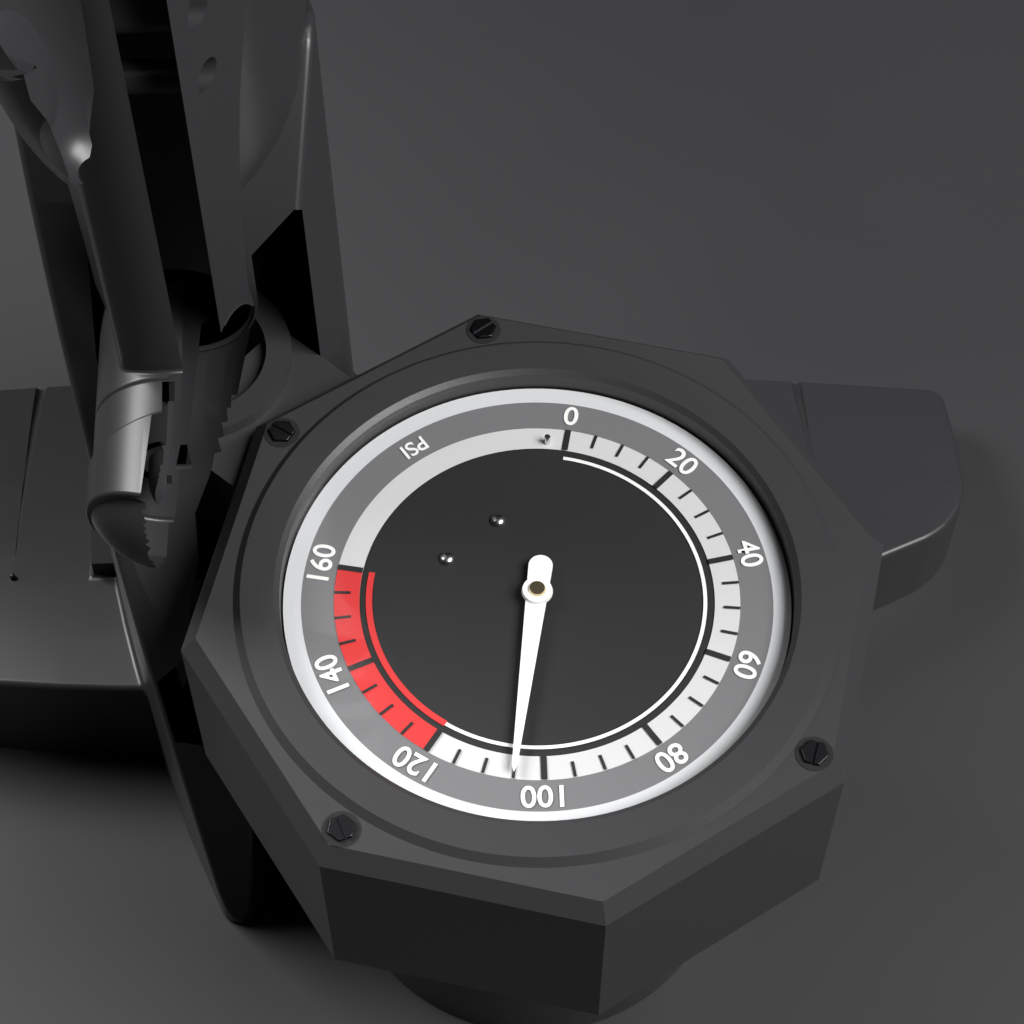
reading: 105 psi
